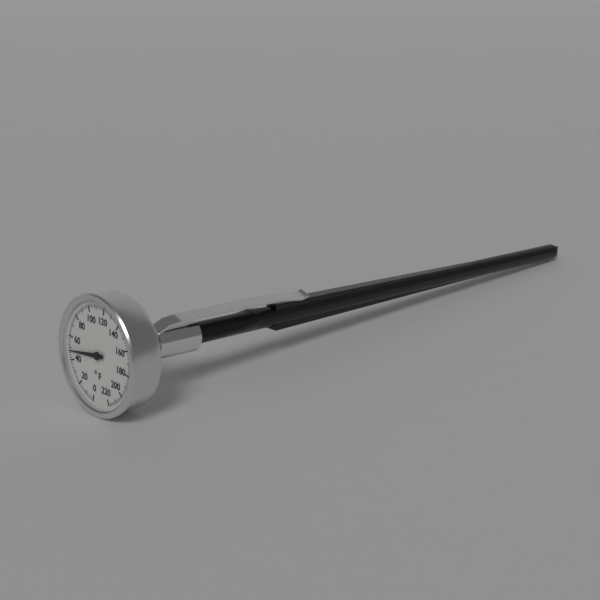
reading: 48 °F
